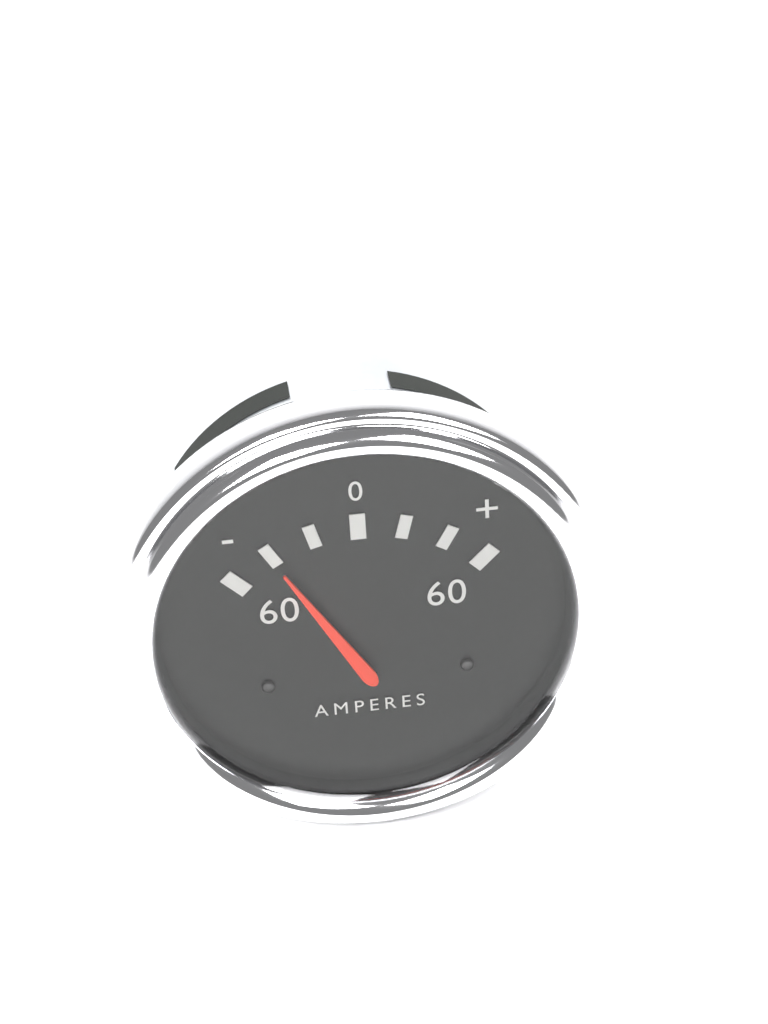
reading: -40 A
